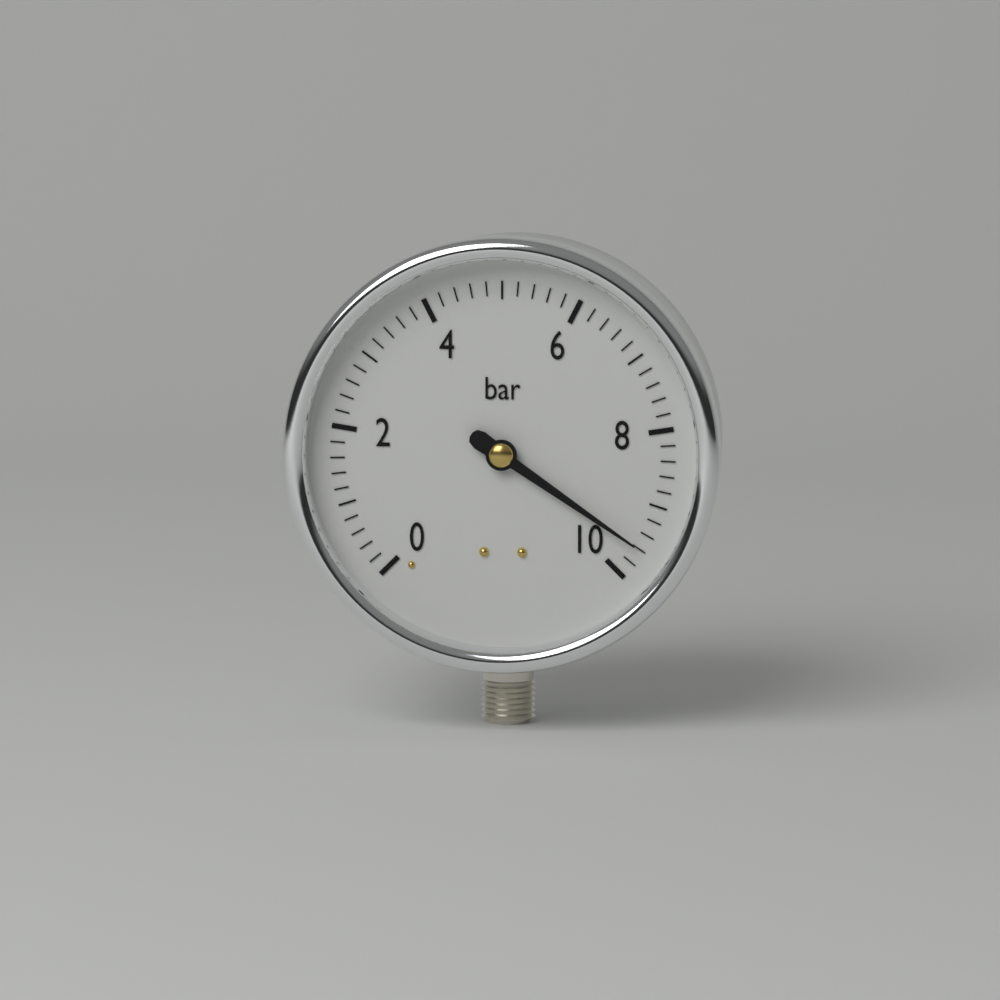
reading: 9.6 bar
